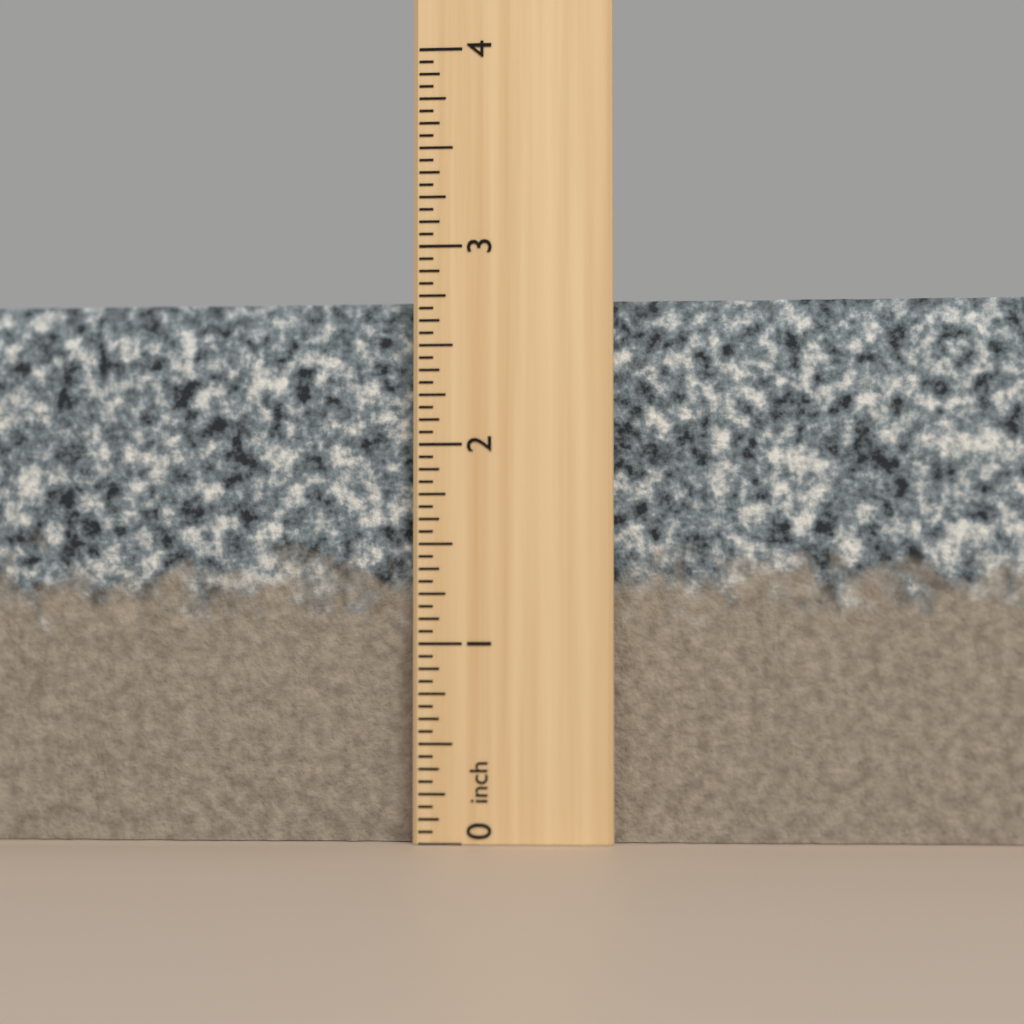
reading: 2.7500 inch
